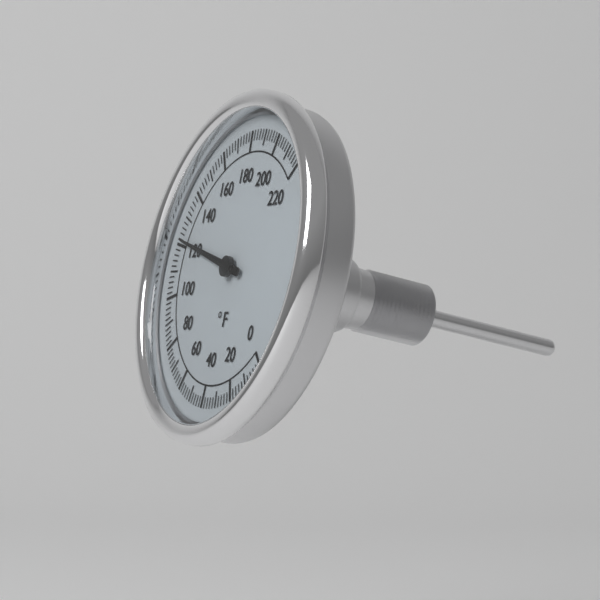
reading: 122 °F
